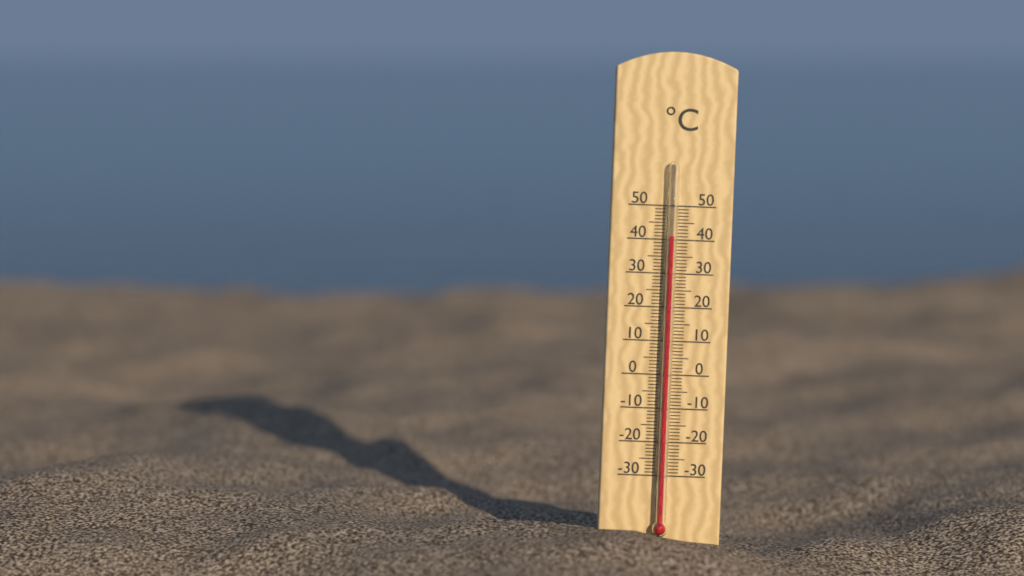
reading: 41 °C
